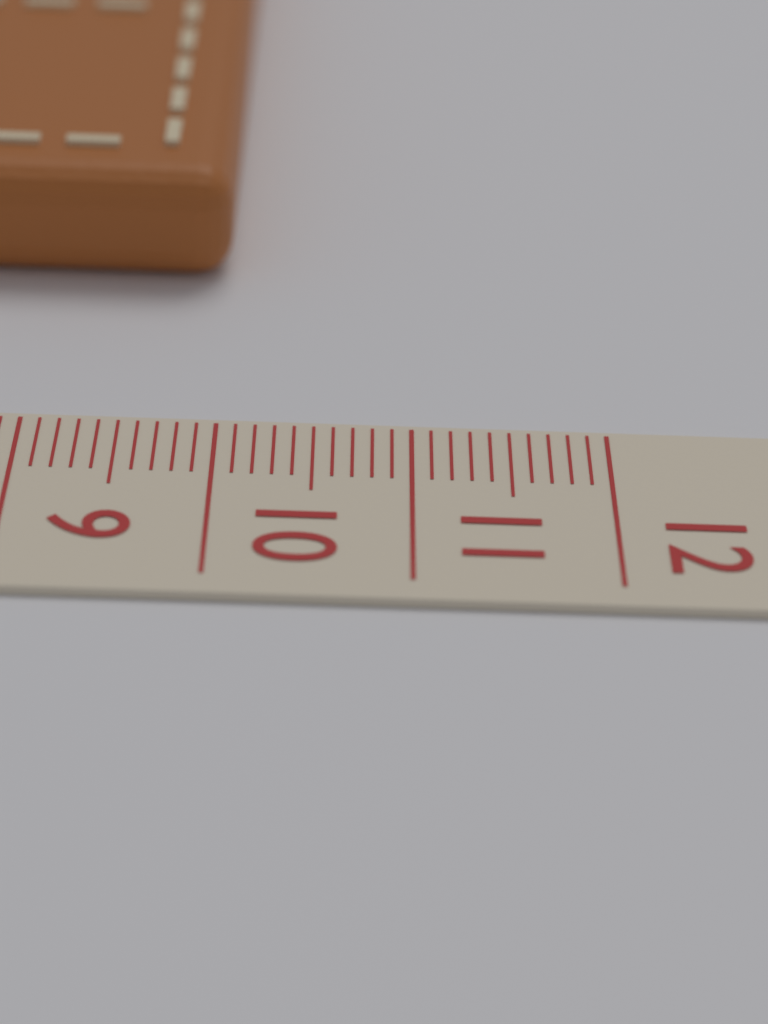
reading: 10.0 cm
